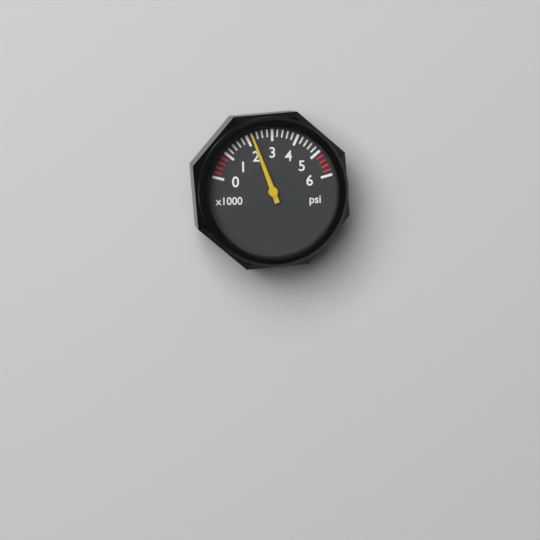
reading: 2200 psi
